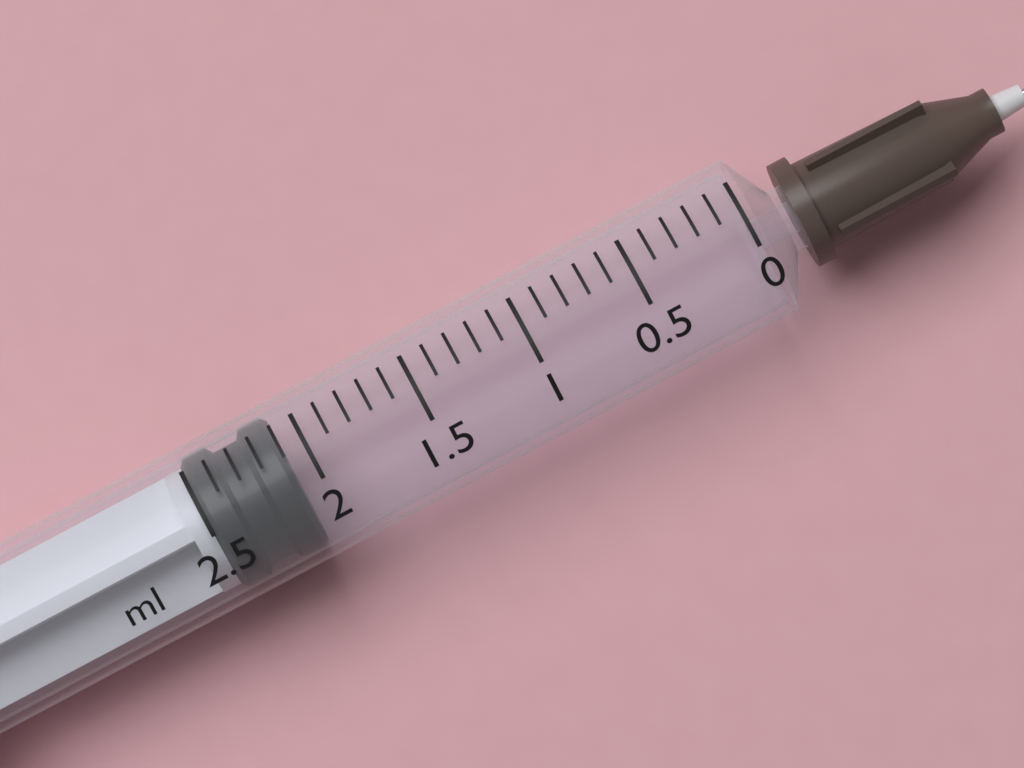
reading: 2.1 ml
